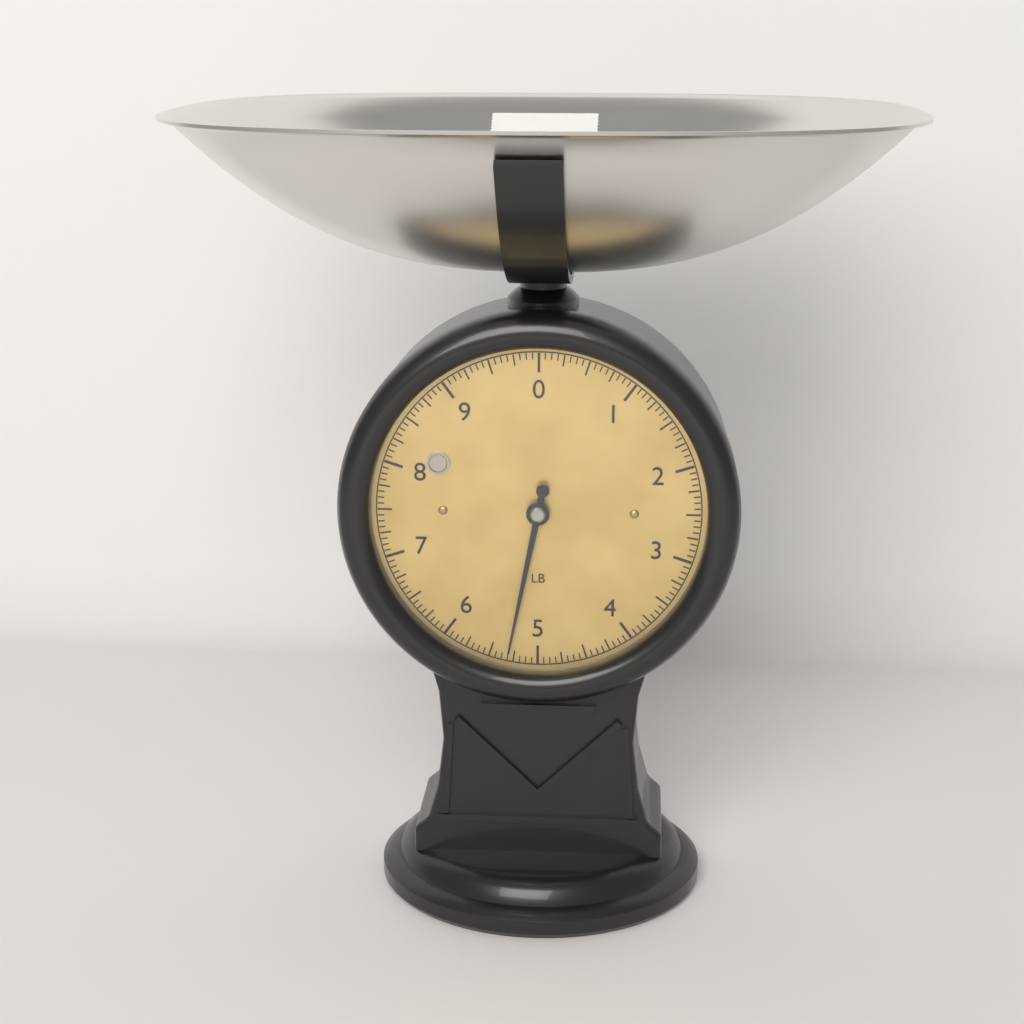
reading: 5.3125 lb
